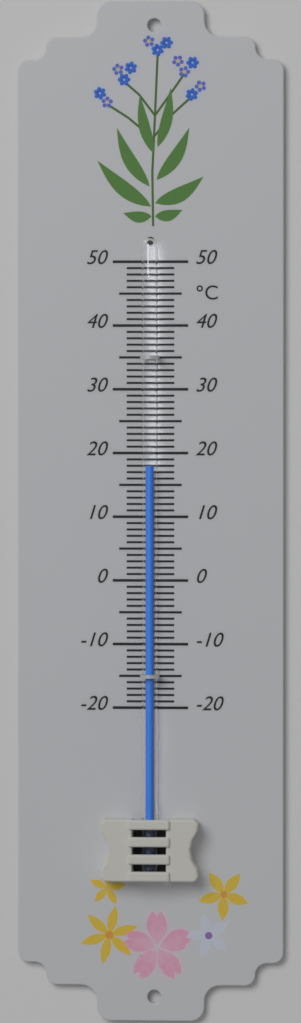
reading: 18 °C
